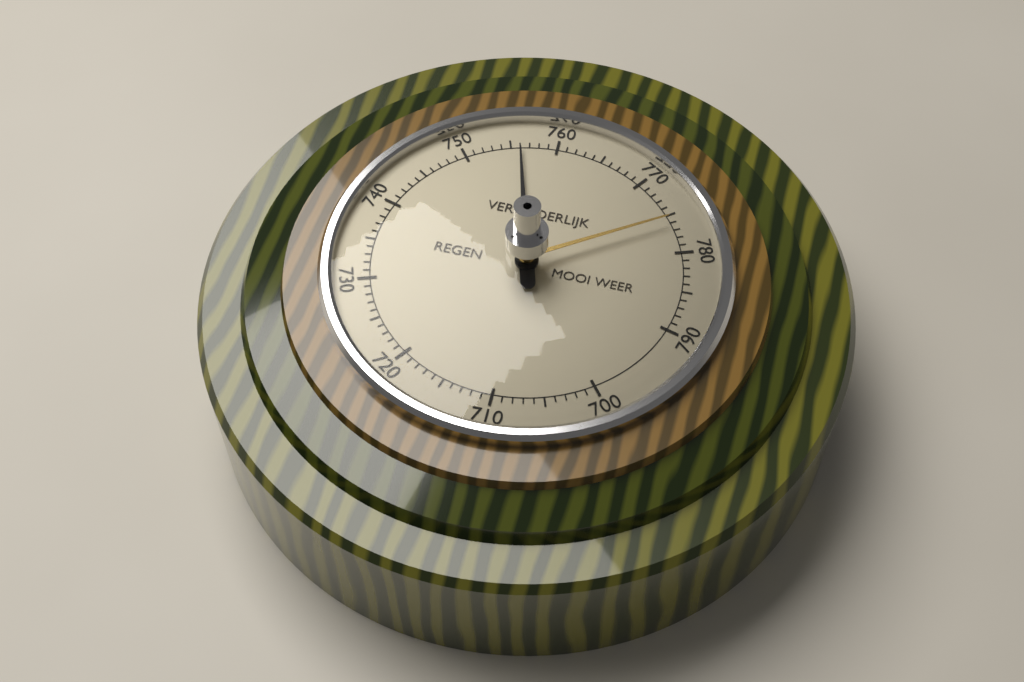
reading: 756 (no unit)
